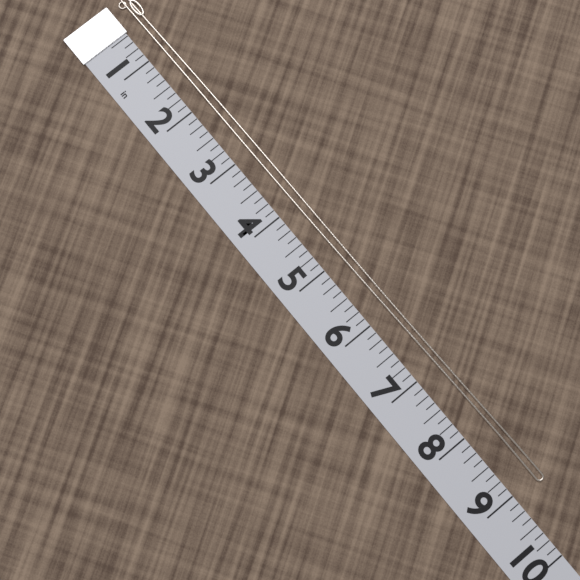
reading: 9.100 in
